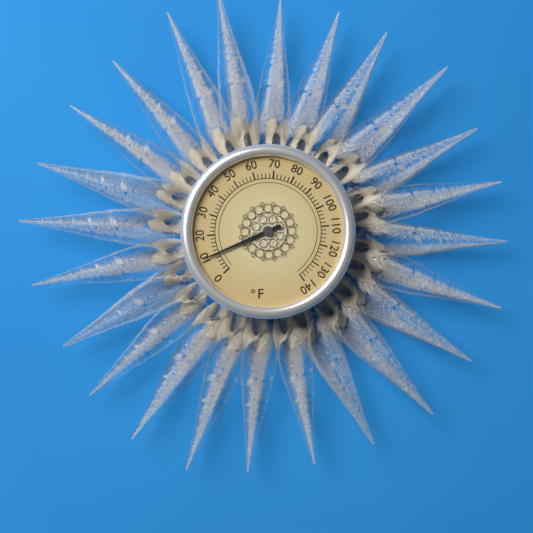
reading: 10 °F
